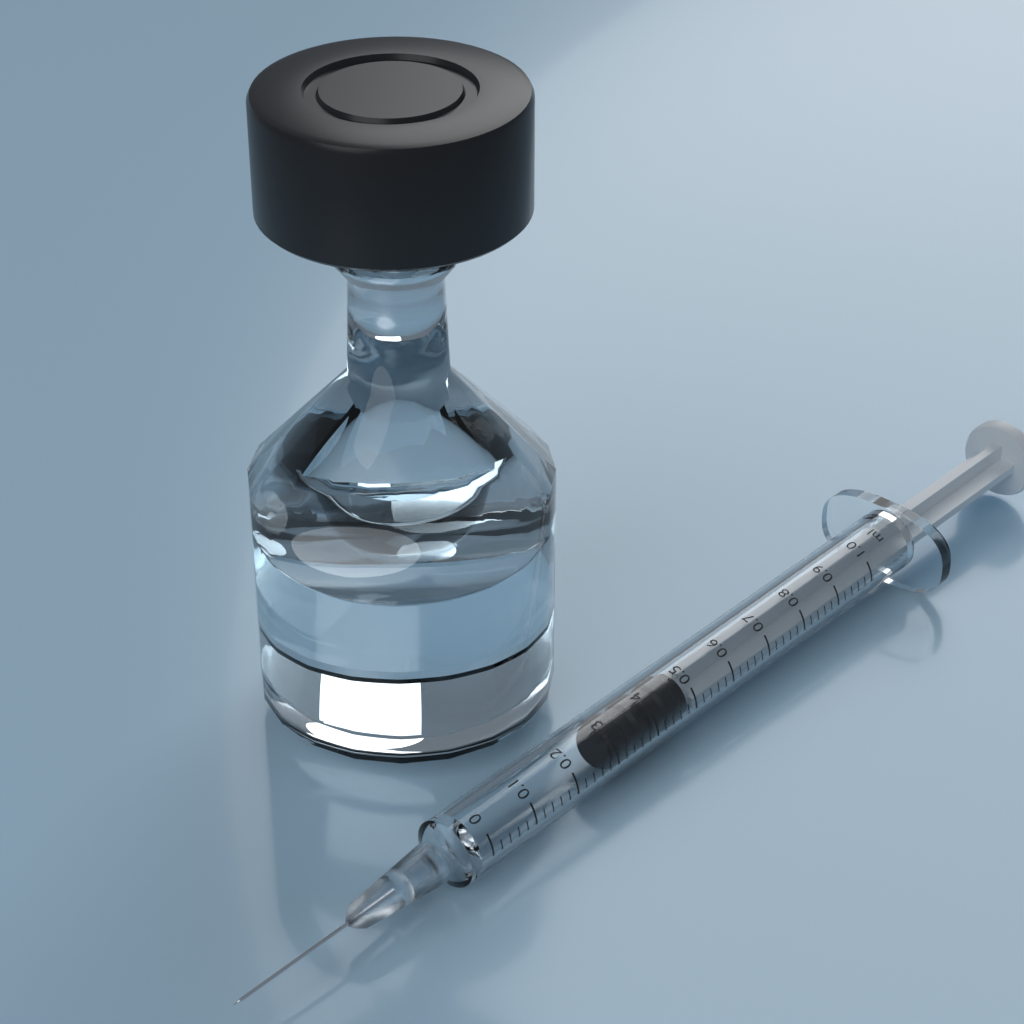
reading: 0.30 ml
